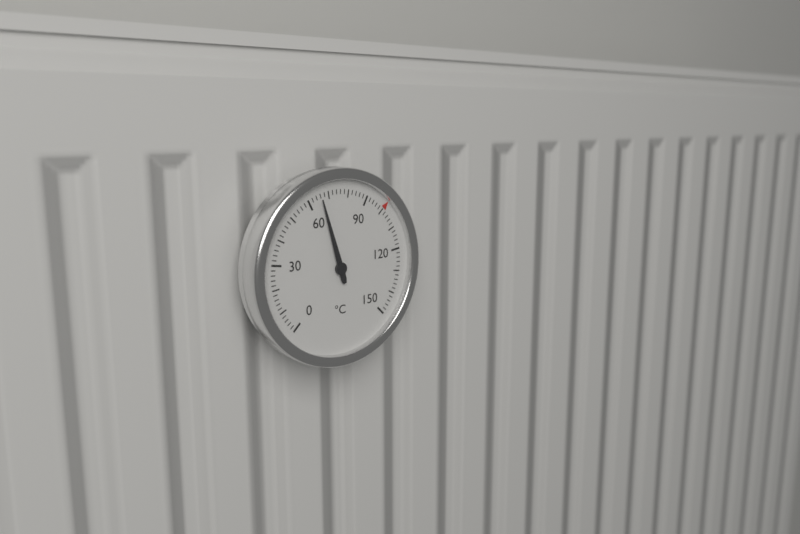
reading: 66 °C
